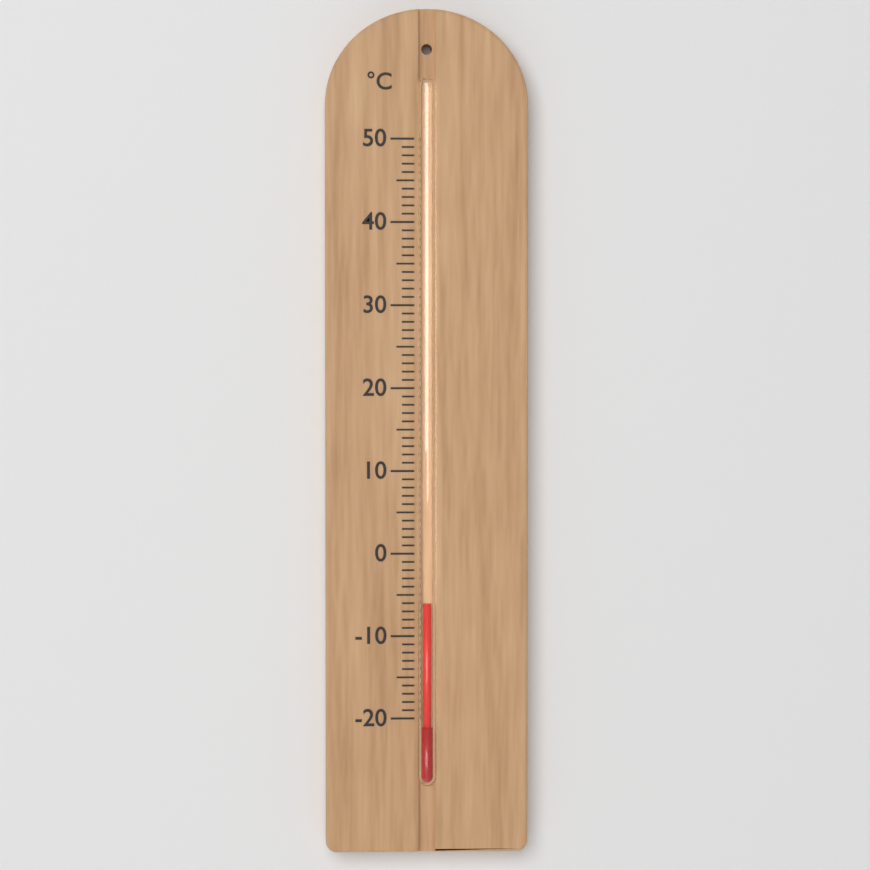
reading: -6 °C
